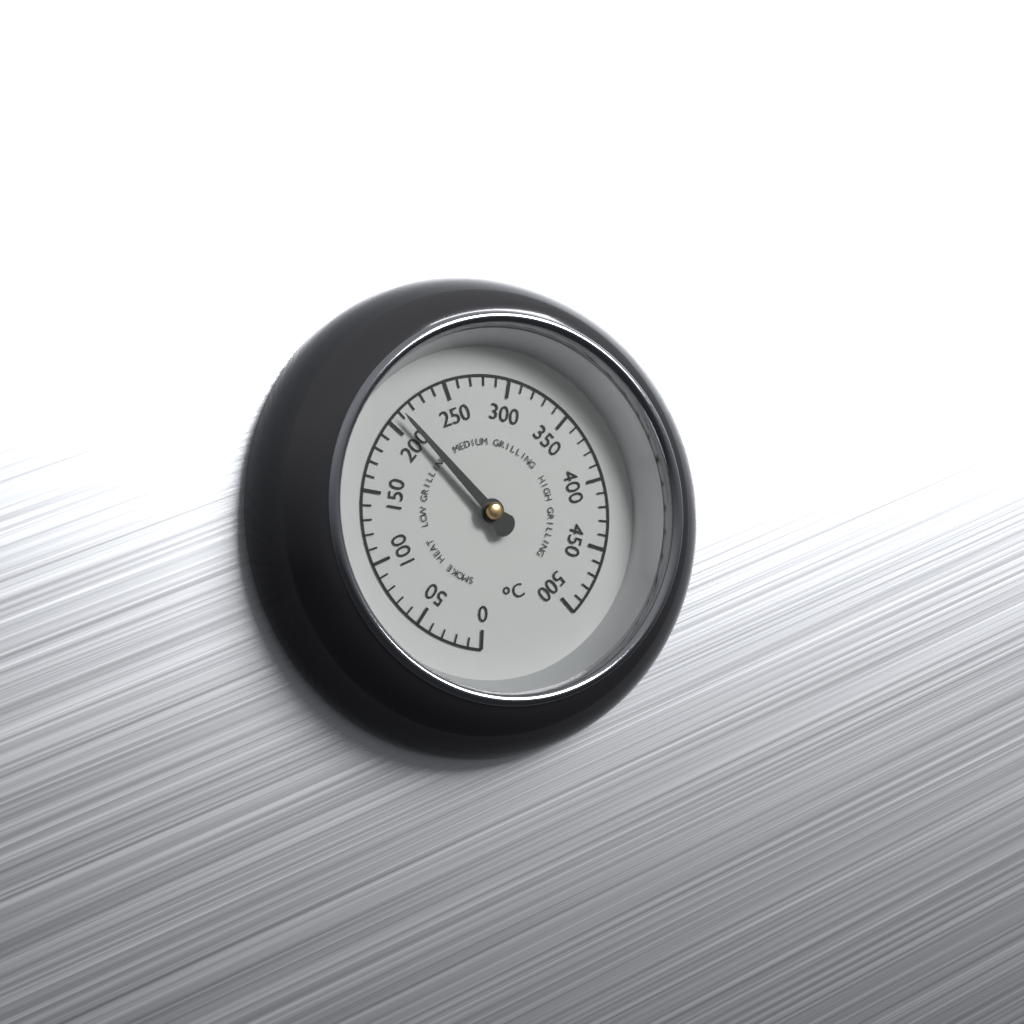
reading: 210 °C
